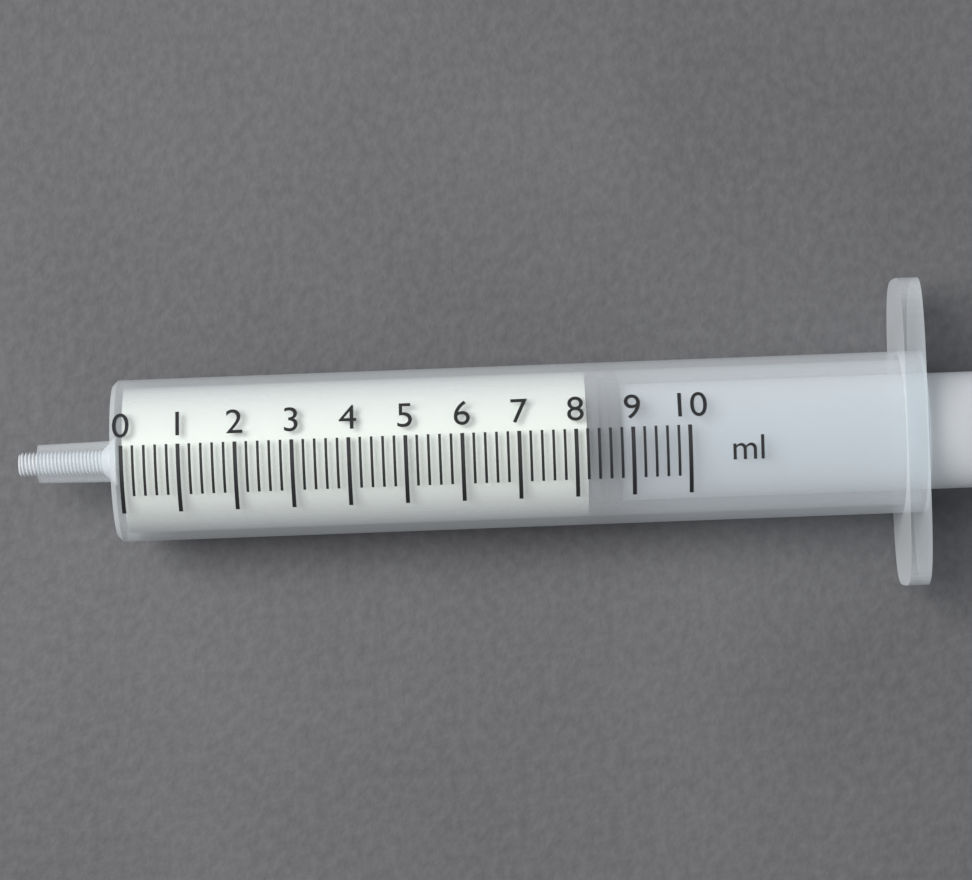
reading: 8.2 ml
